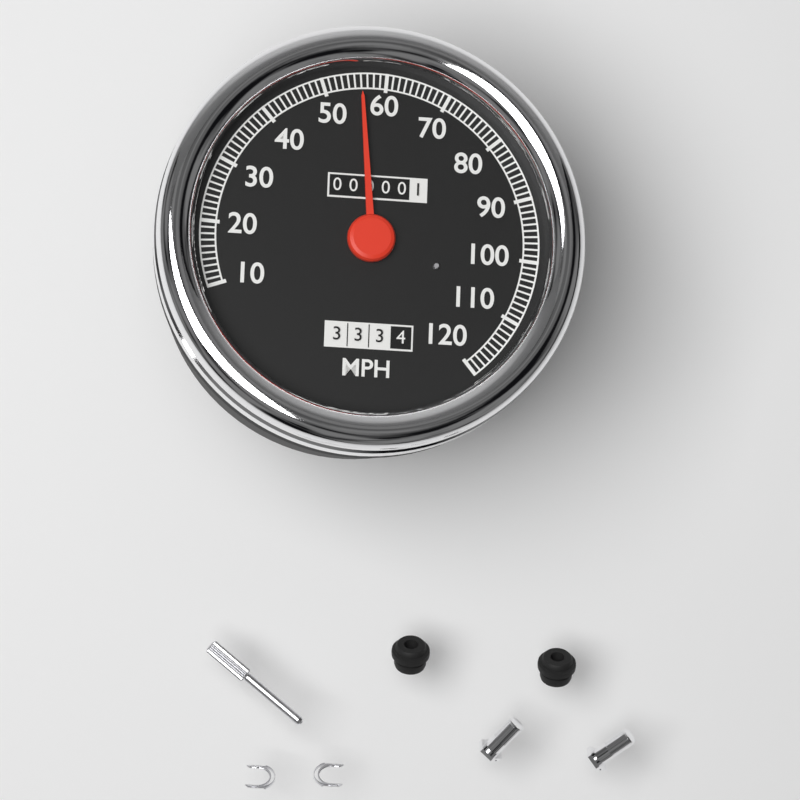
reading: 56 MPH
